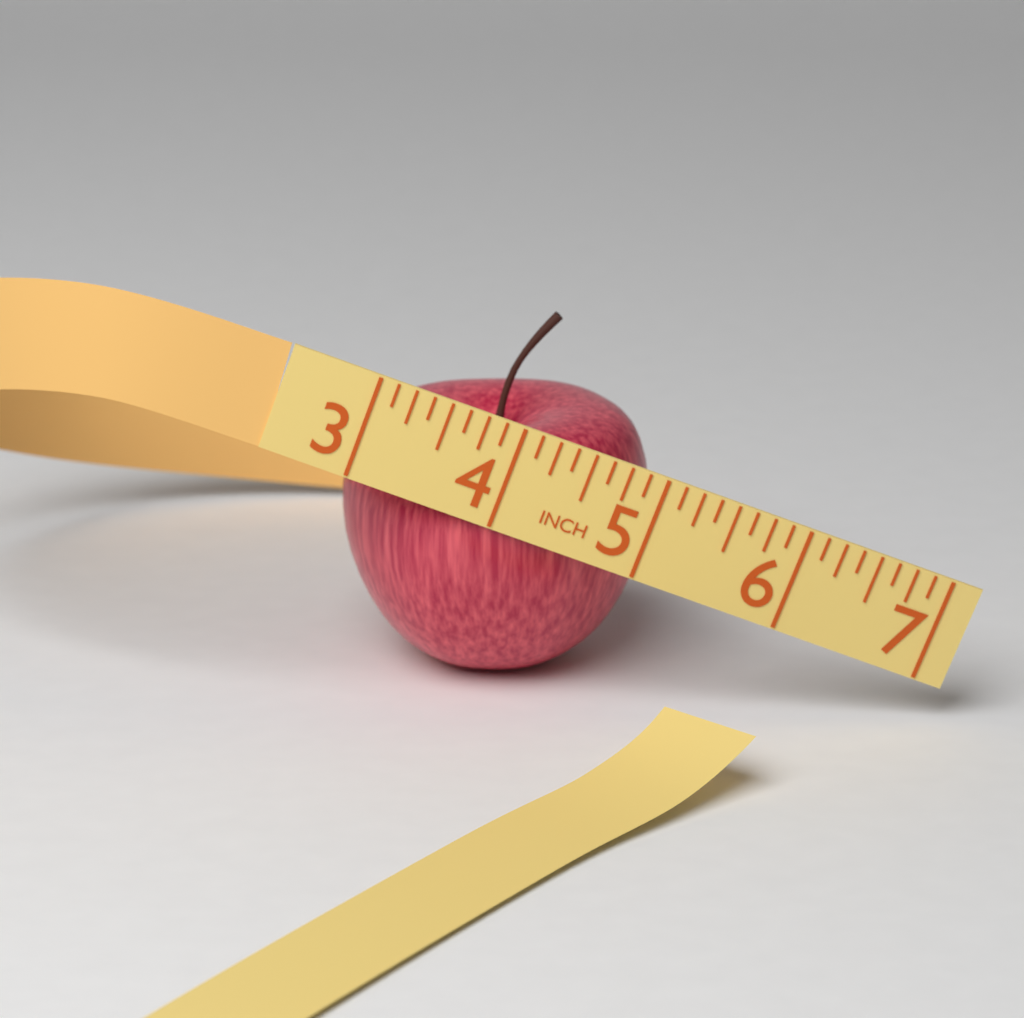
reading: 5.125 in
